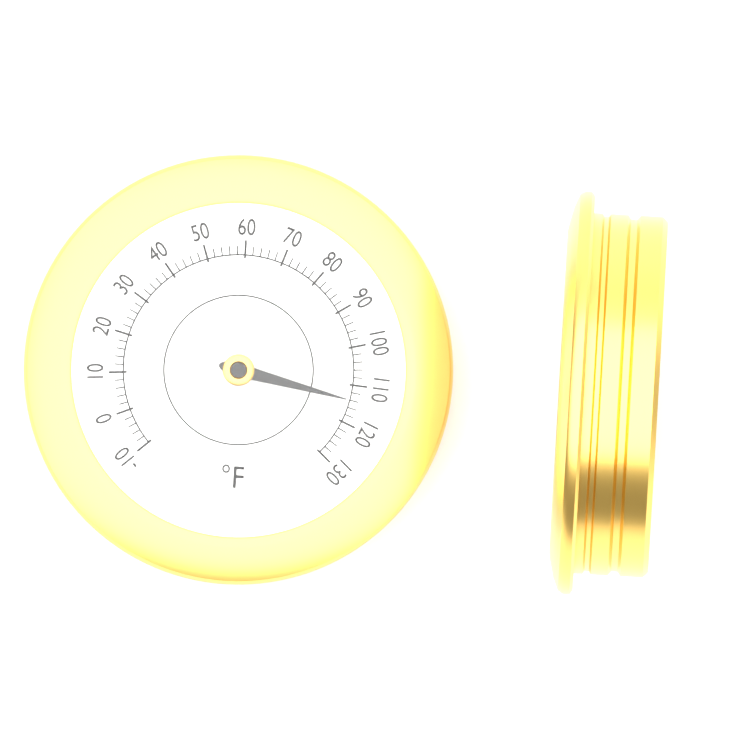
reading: 114 °F
